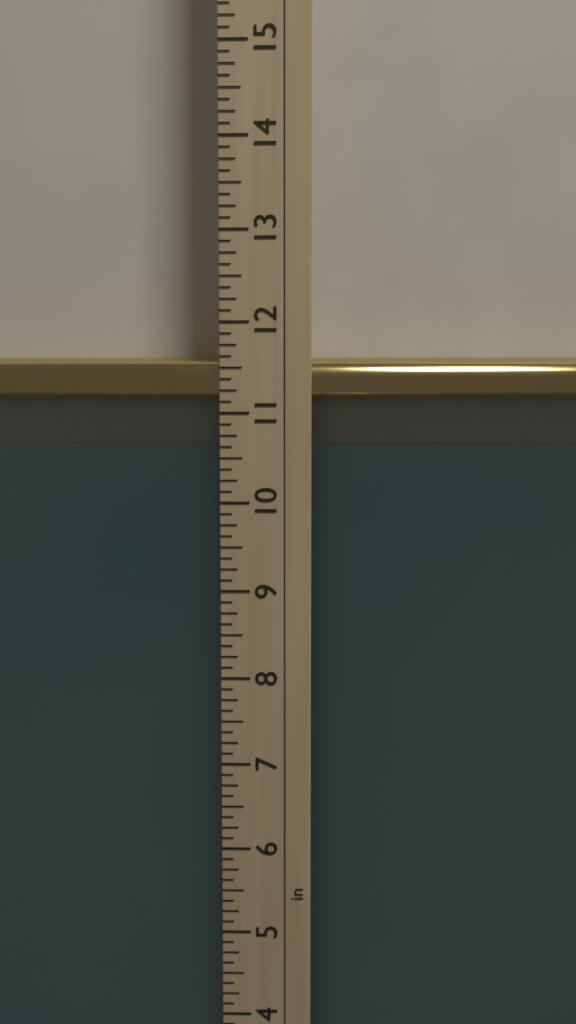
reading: 11.625 in
